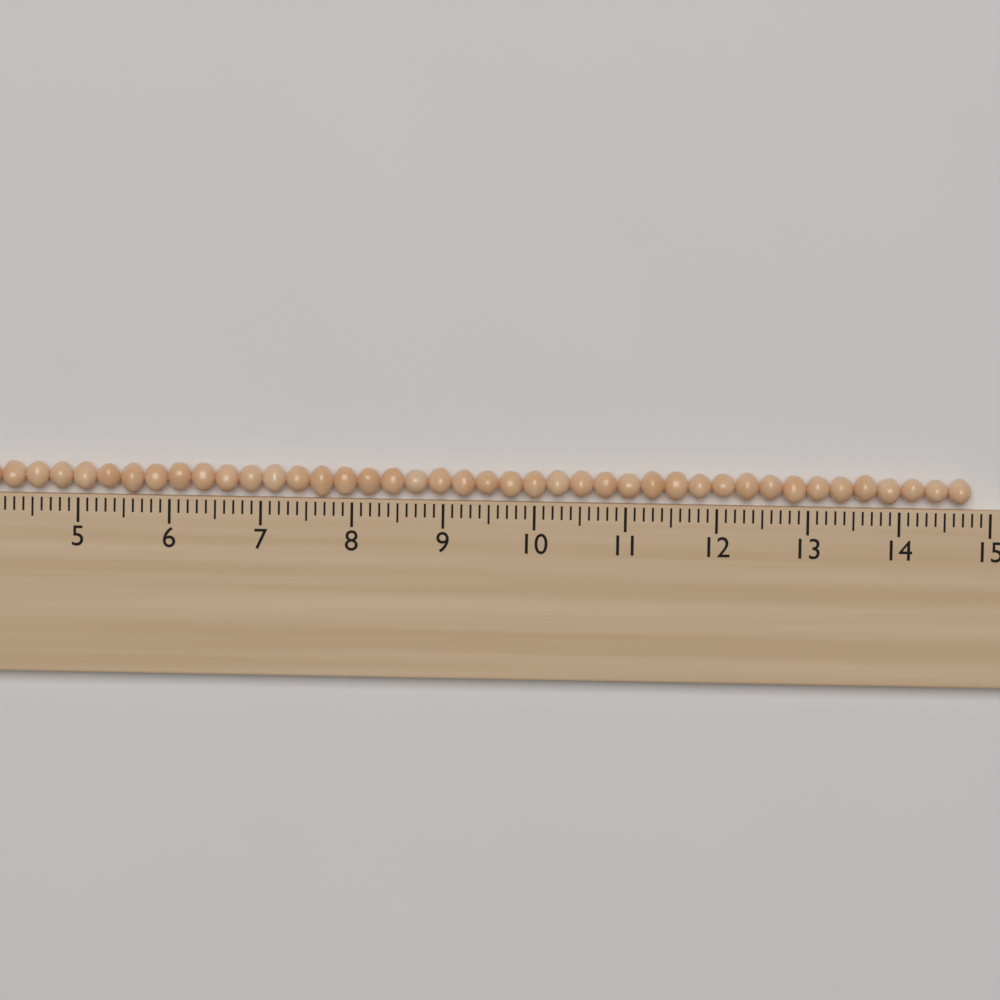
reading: 14.8 (no unit)
